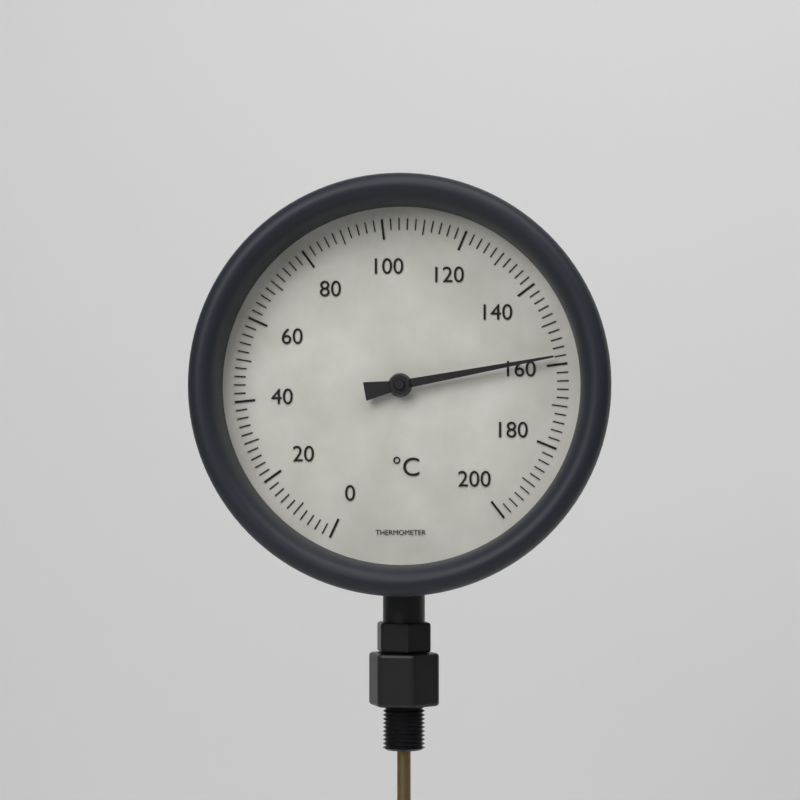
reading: 158 °C
